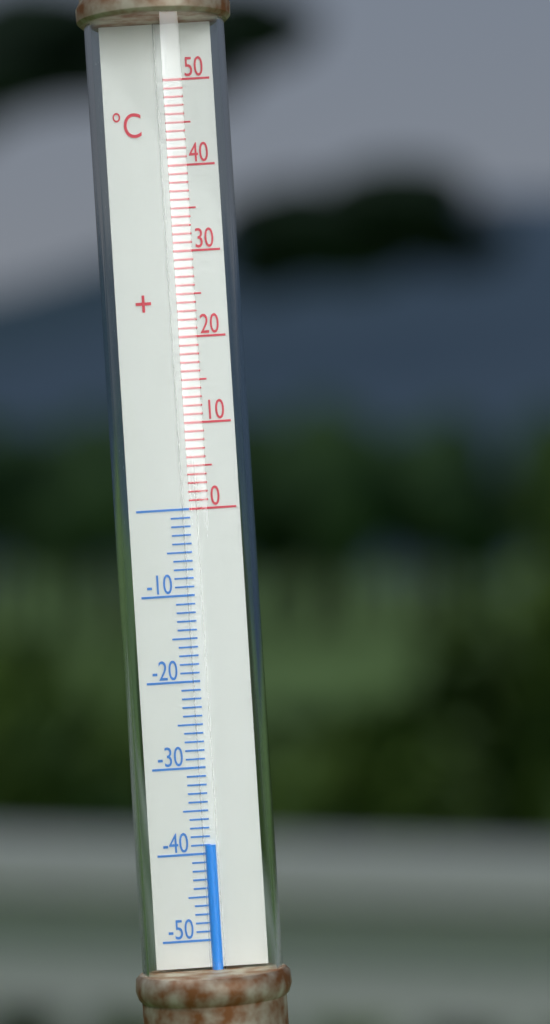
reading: -39 °C
